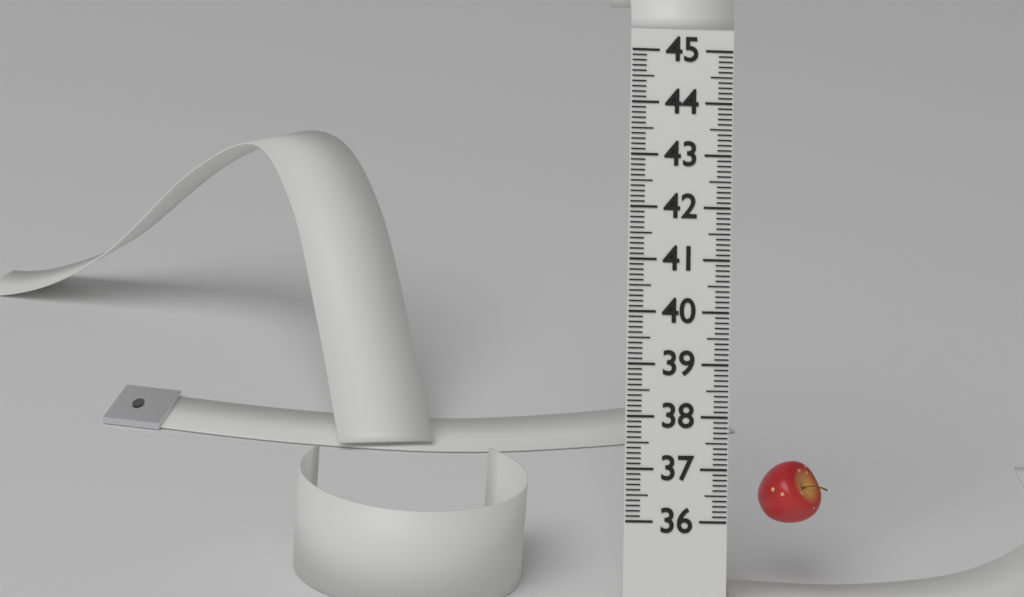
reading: 37.2 (no unit)
